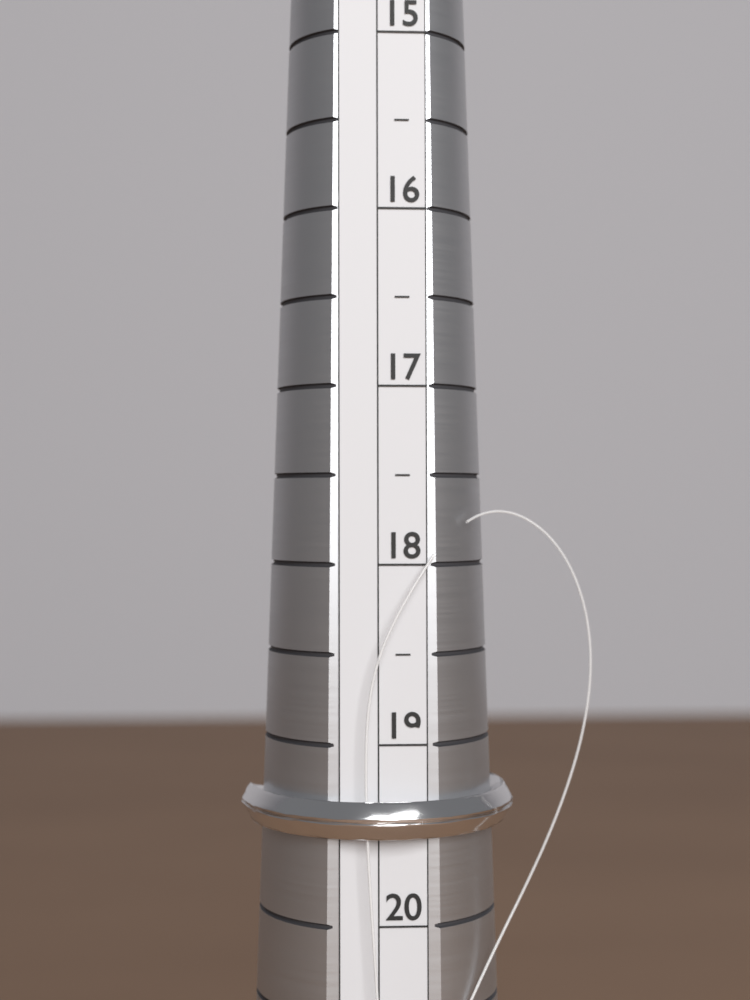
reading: 19.5 (no unit)
